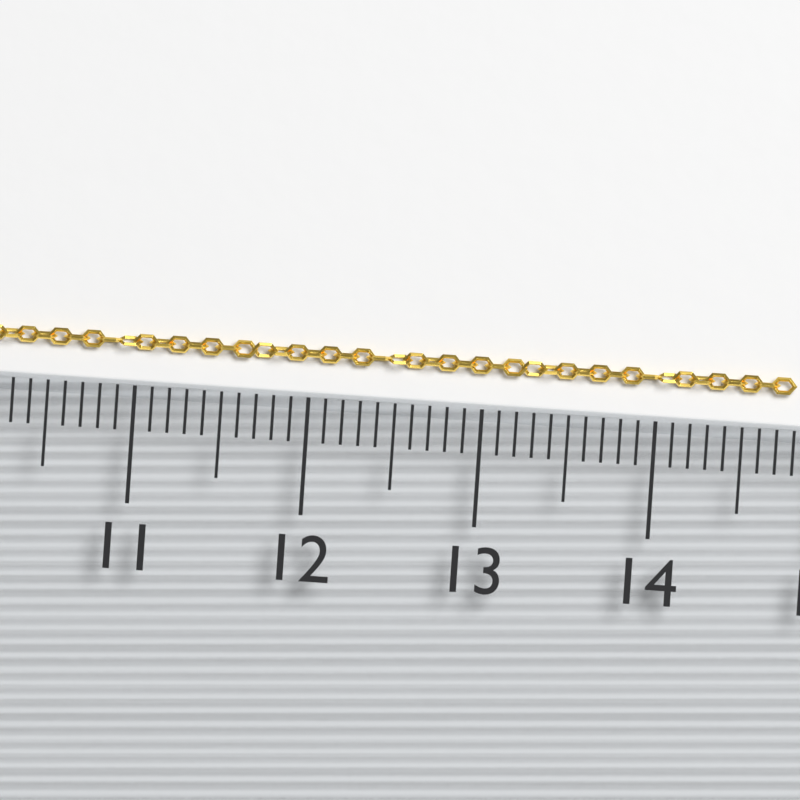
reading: 14.8 (no unit)
